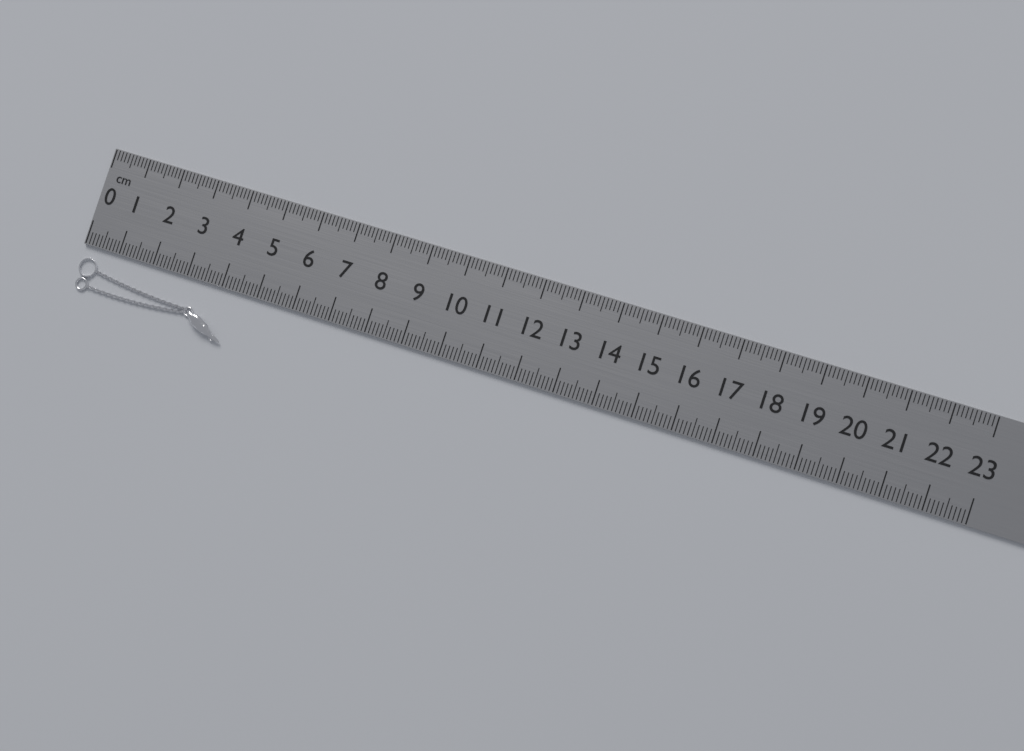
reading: 4.4 cm
